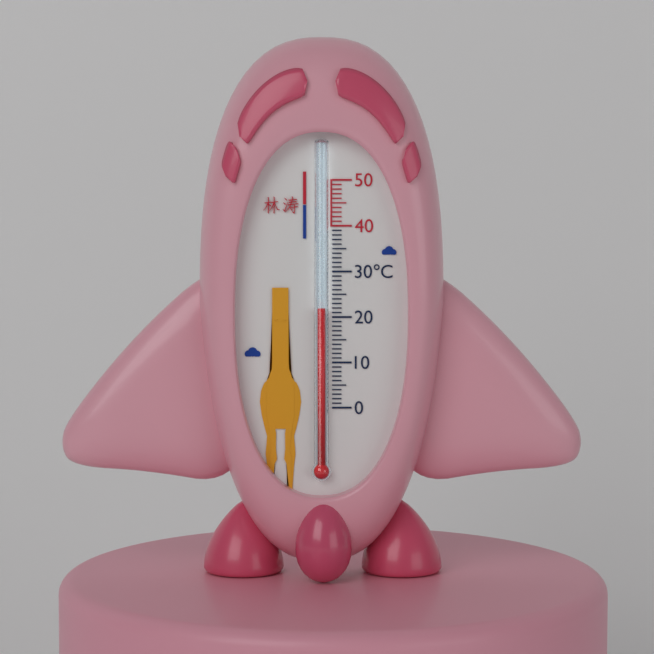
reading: 22 °C
